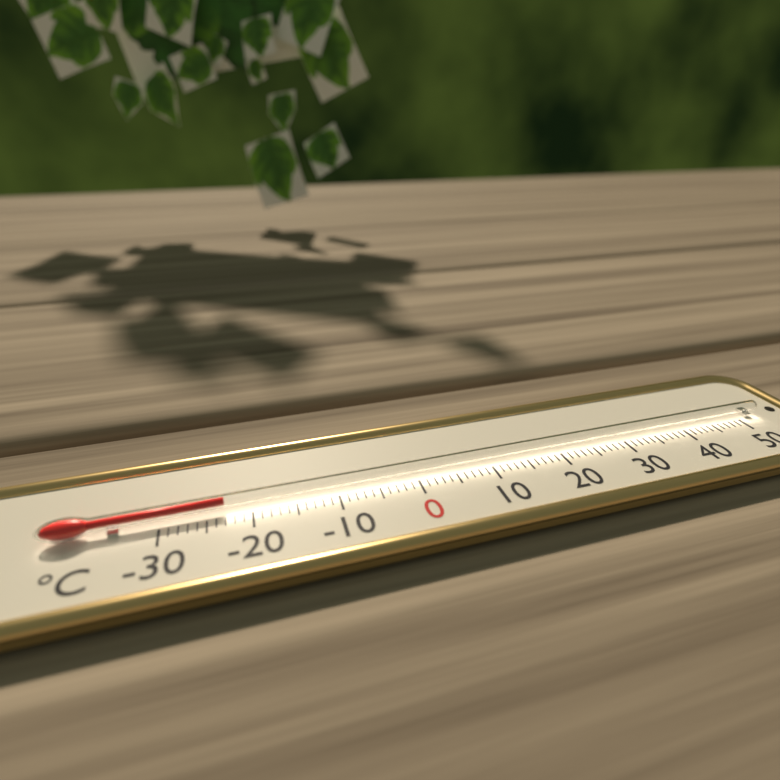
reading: -23 °C
